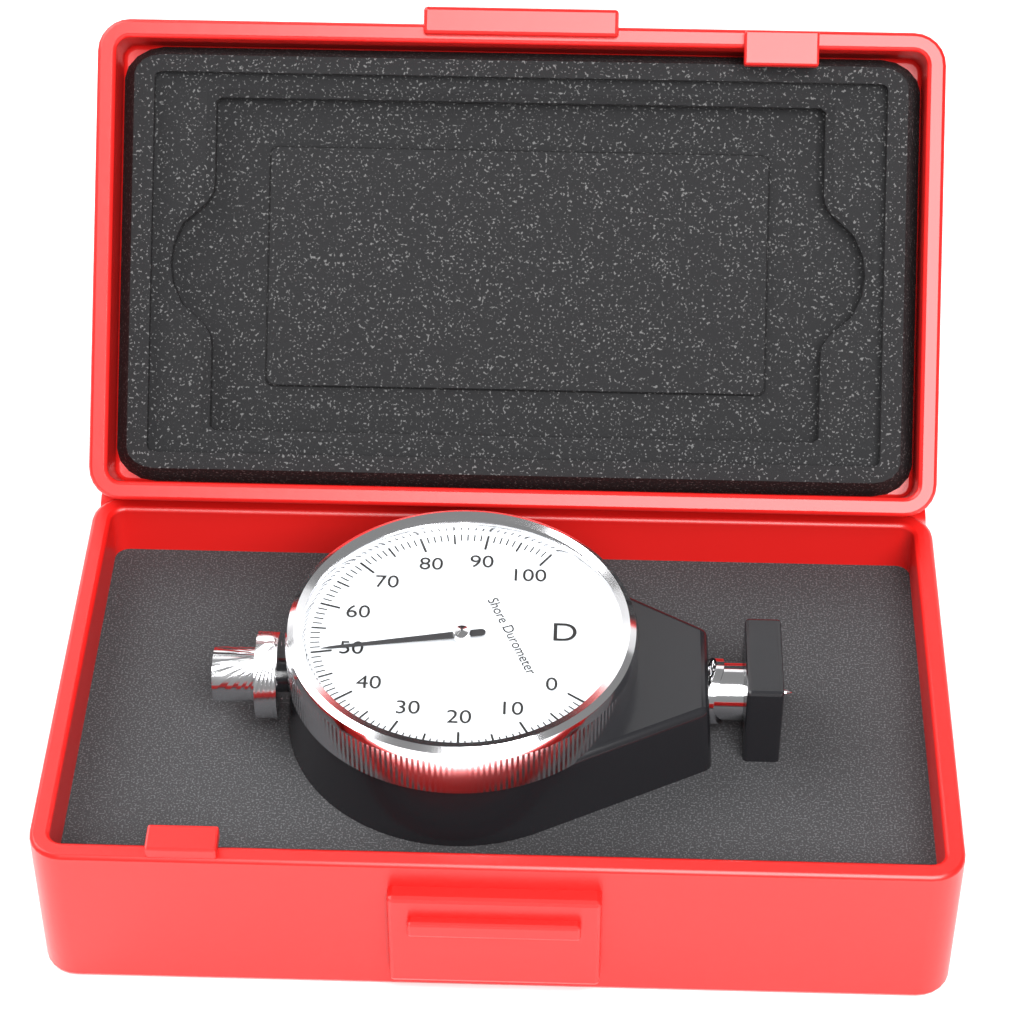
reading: 50 Shore D
